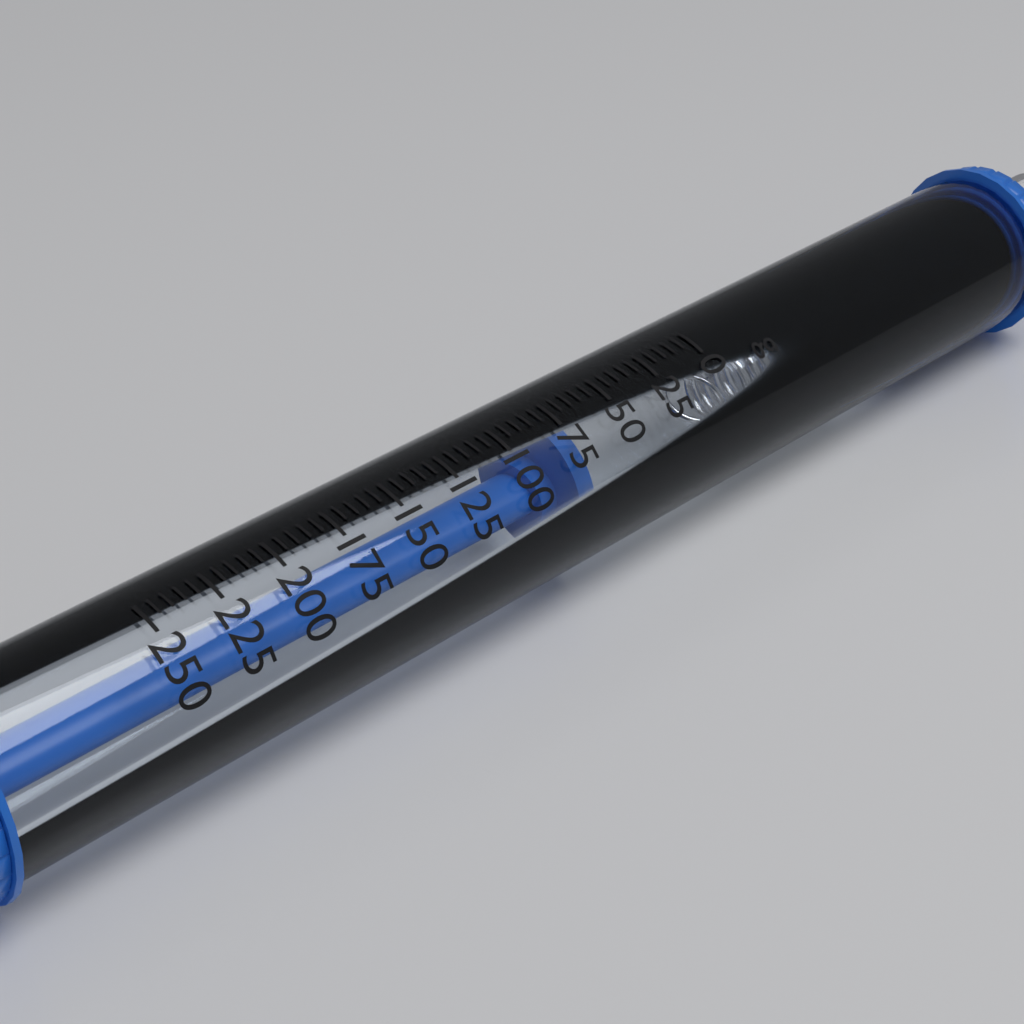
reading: 70 g
